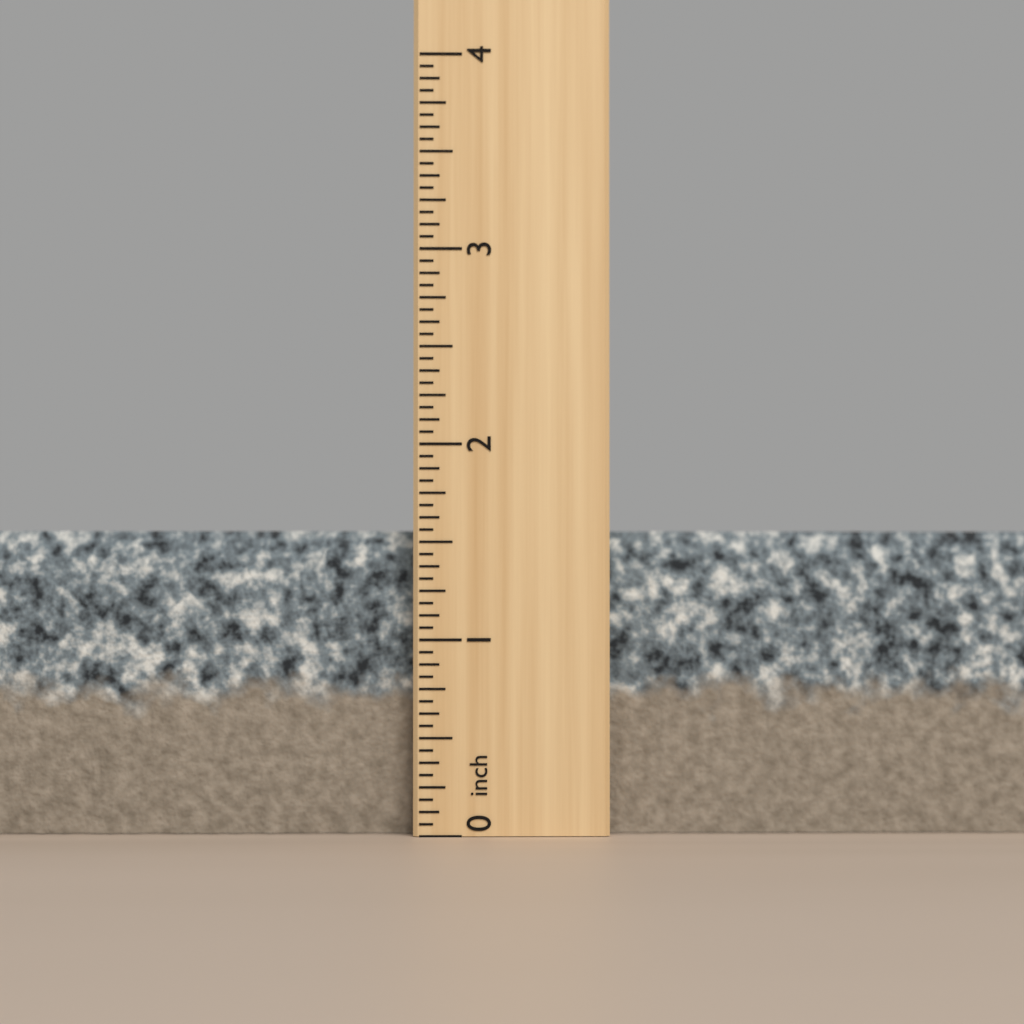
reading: 1.5625 inch
